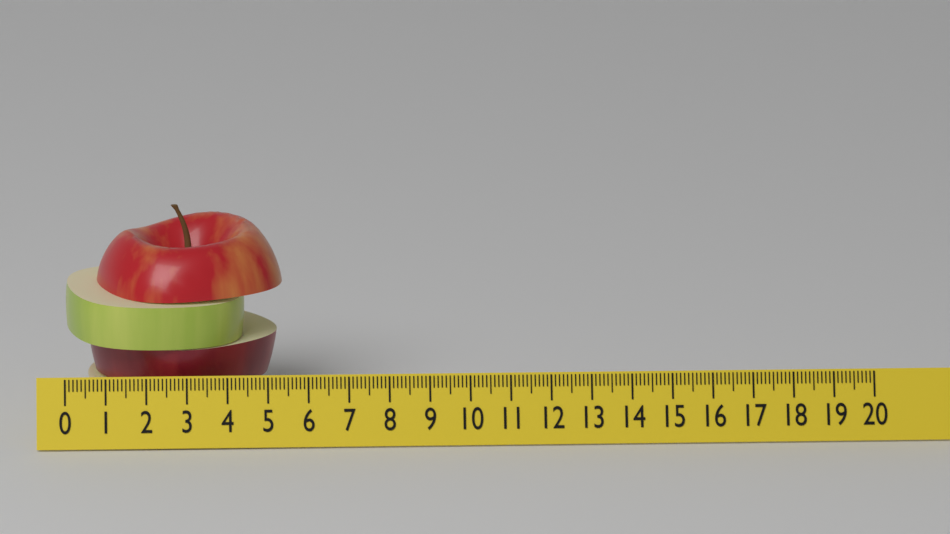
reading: 5.4 (no unit)
